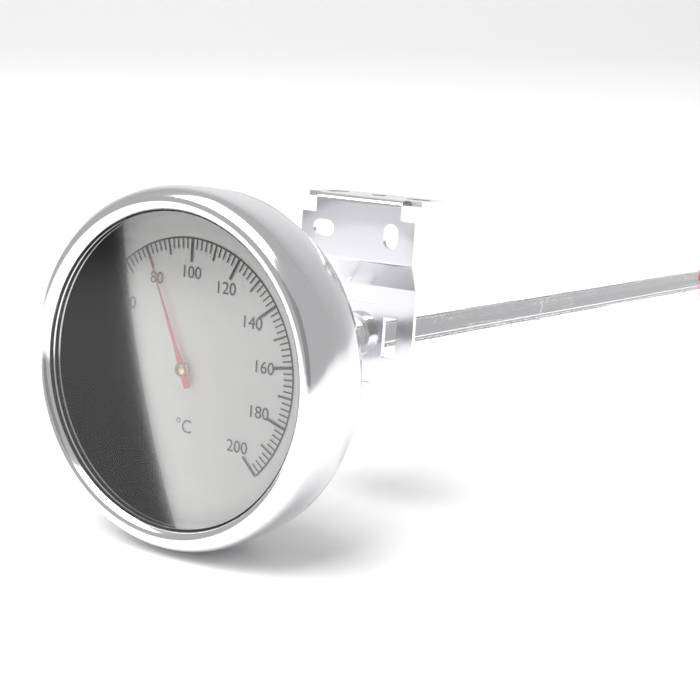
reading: 82 °C
